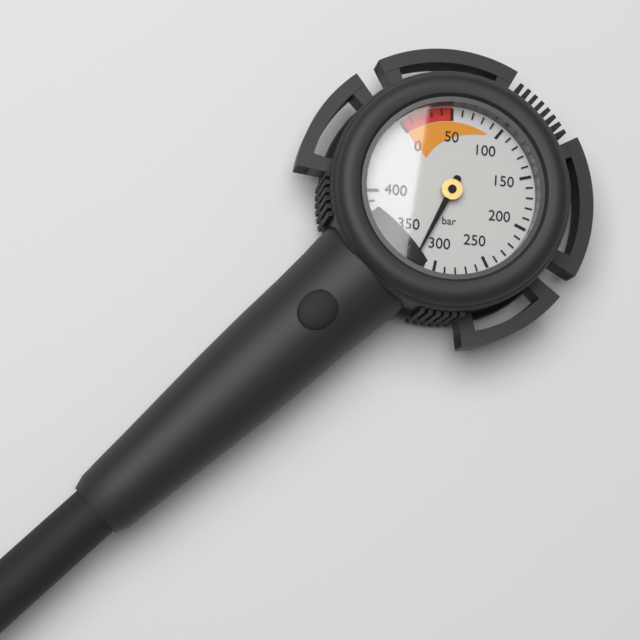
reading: 320 bar
